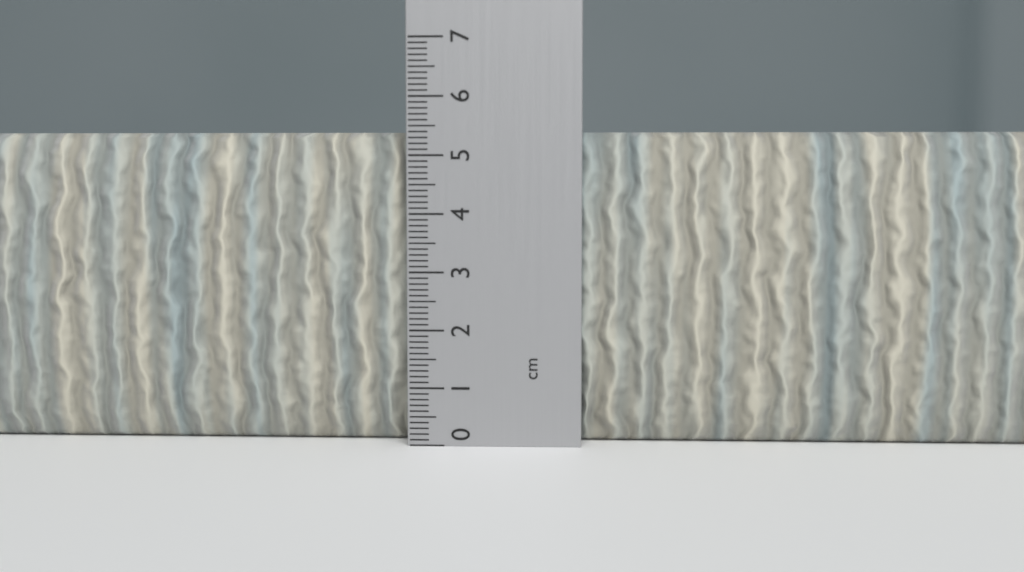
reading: 5.4 cm
